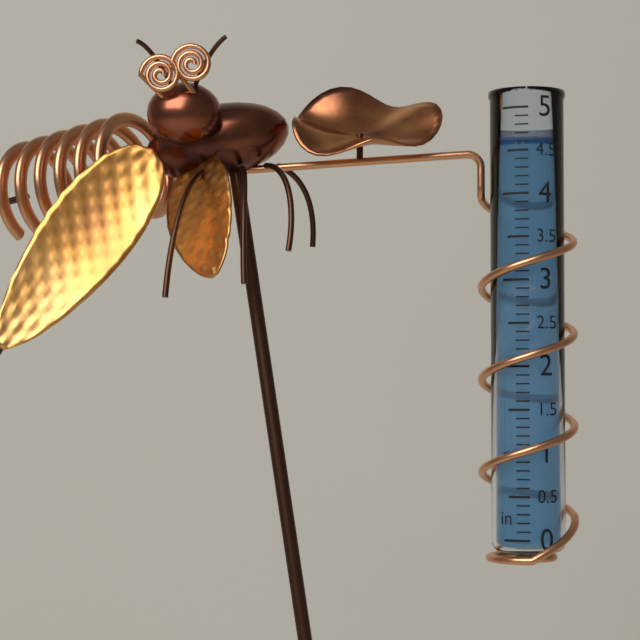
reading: 4.6 in
